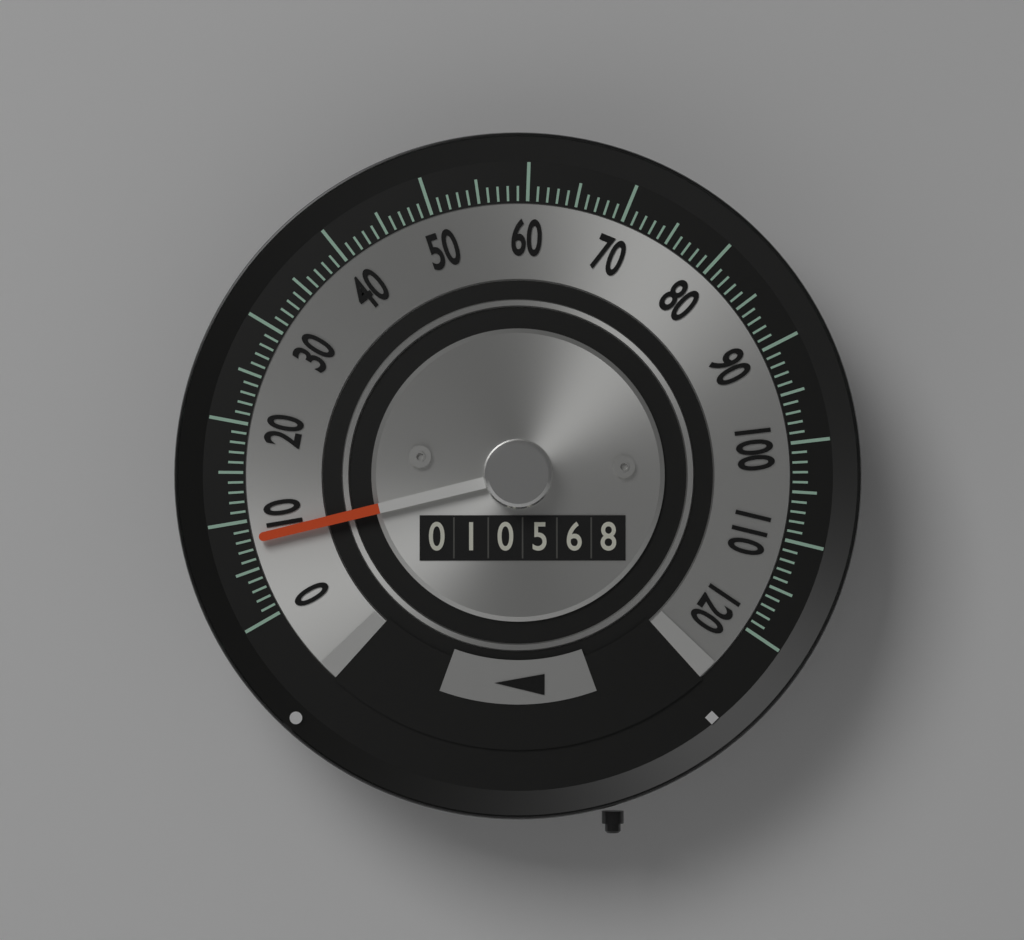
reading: 8 (no unit)
